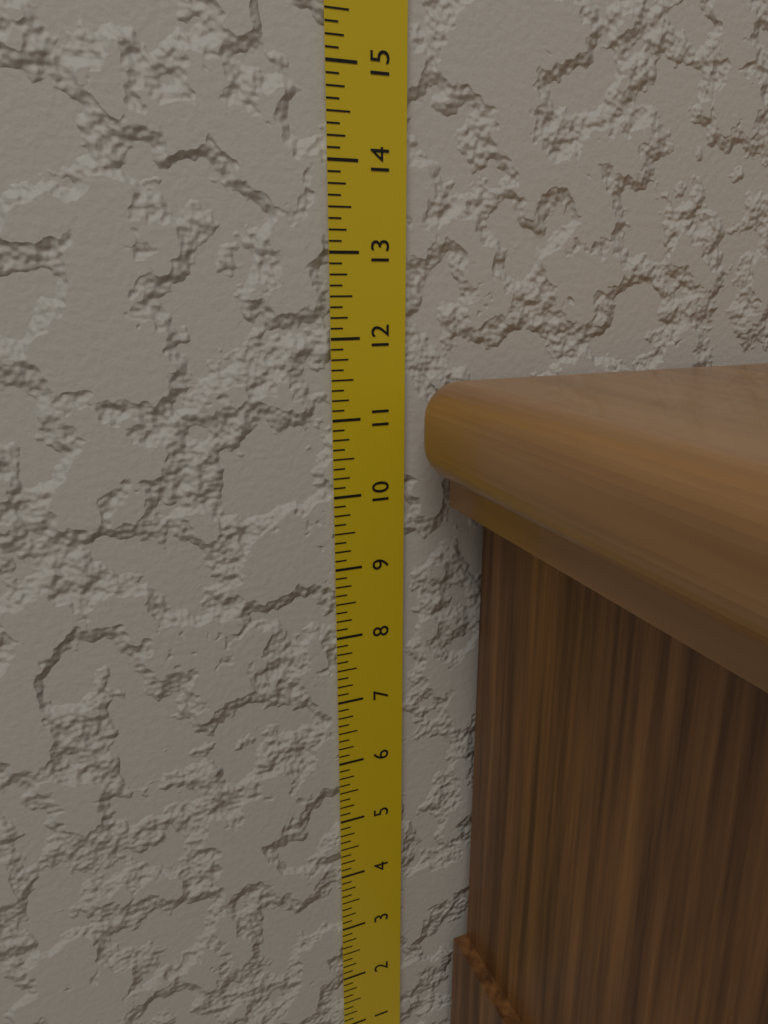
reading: 11.500 in
